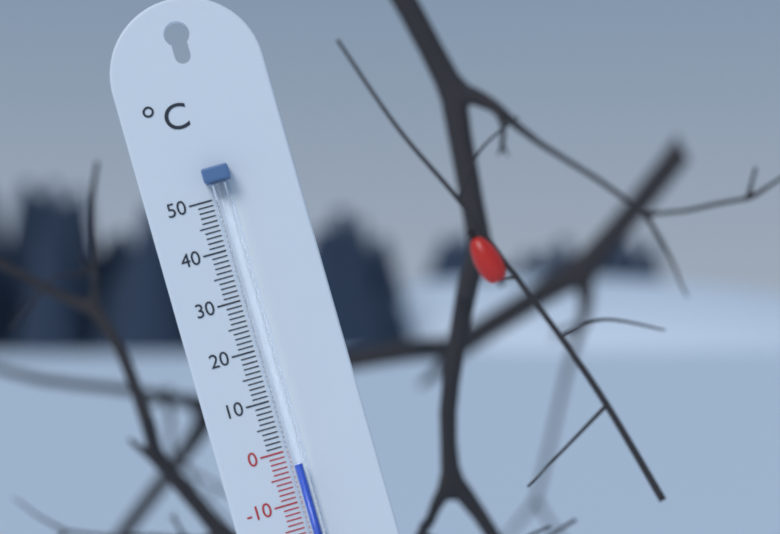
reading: -3 °C
